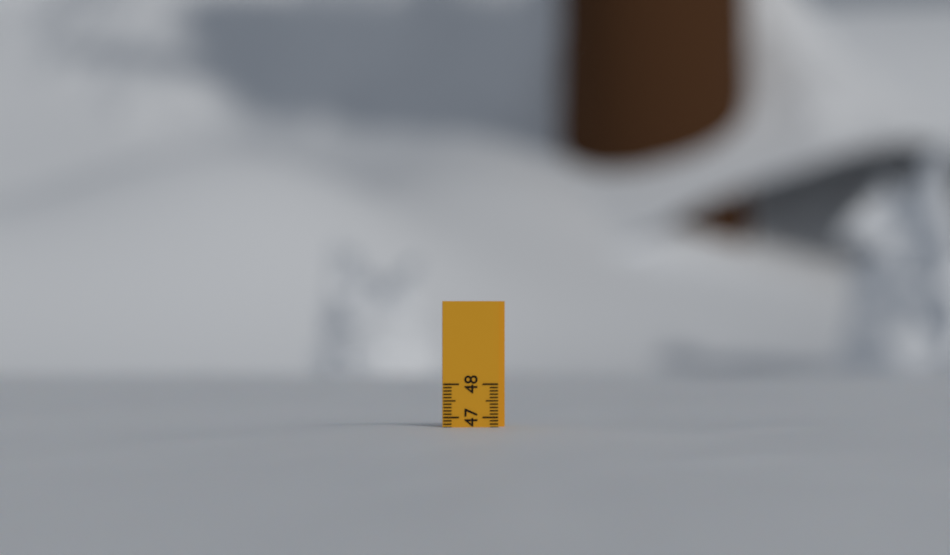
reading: 46.7 (no unit)
